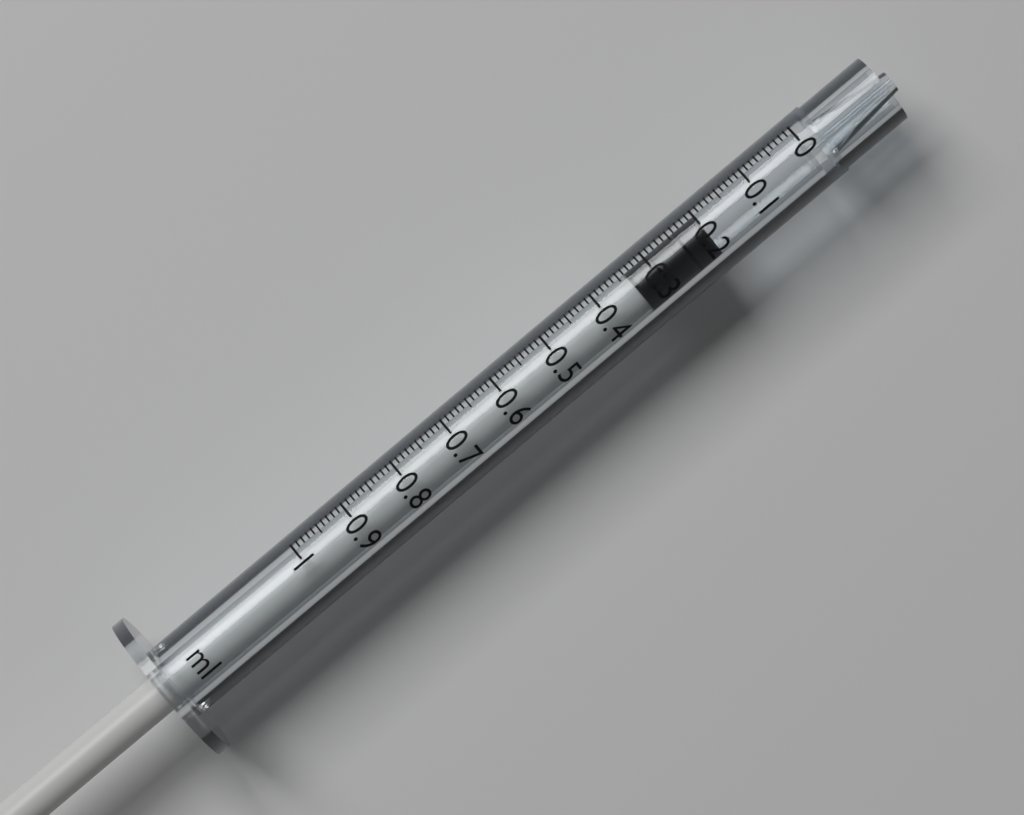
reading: 0.20 ml
